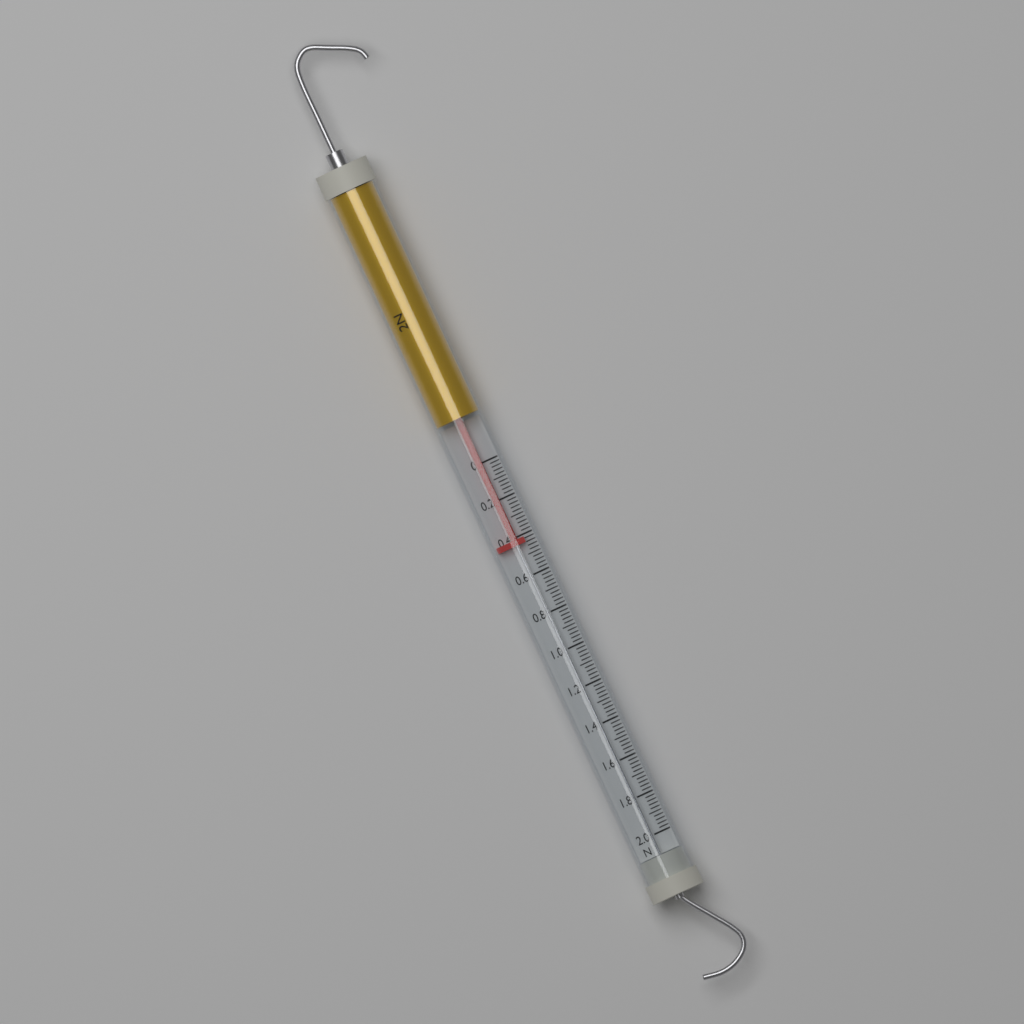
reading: 0.44 N
